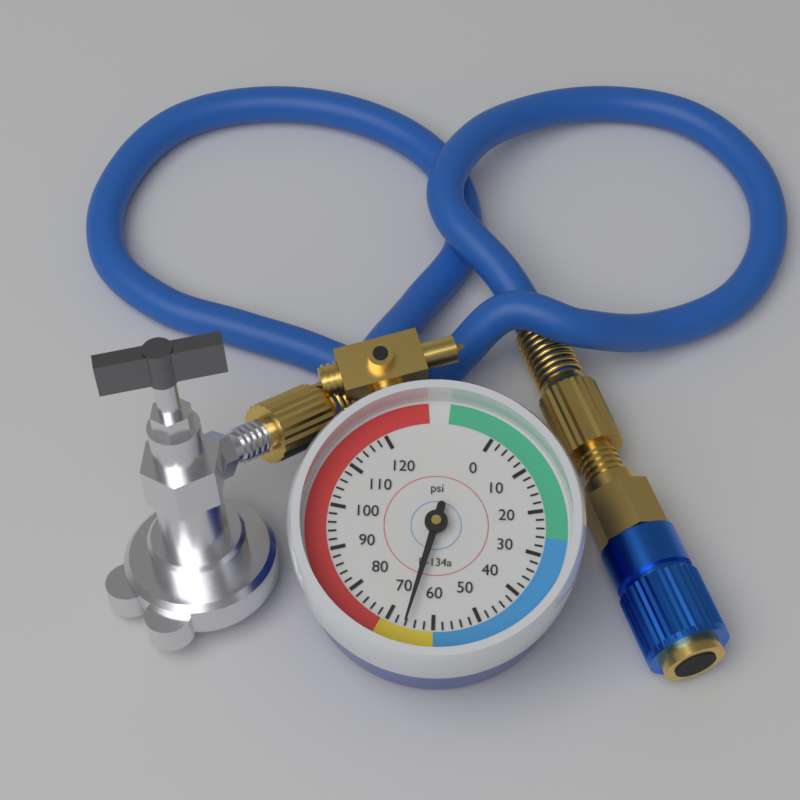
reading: 66 psi
